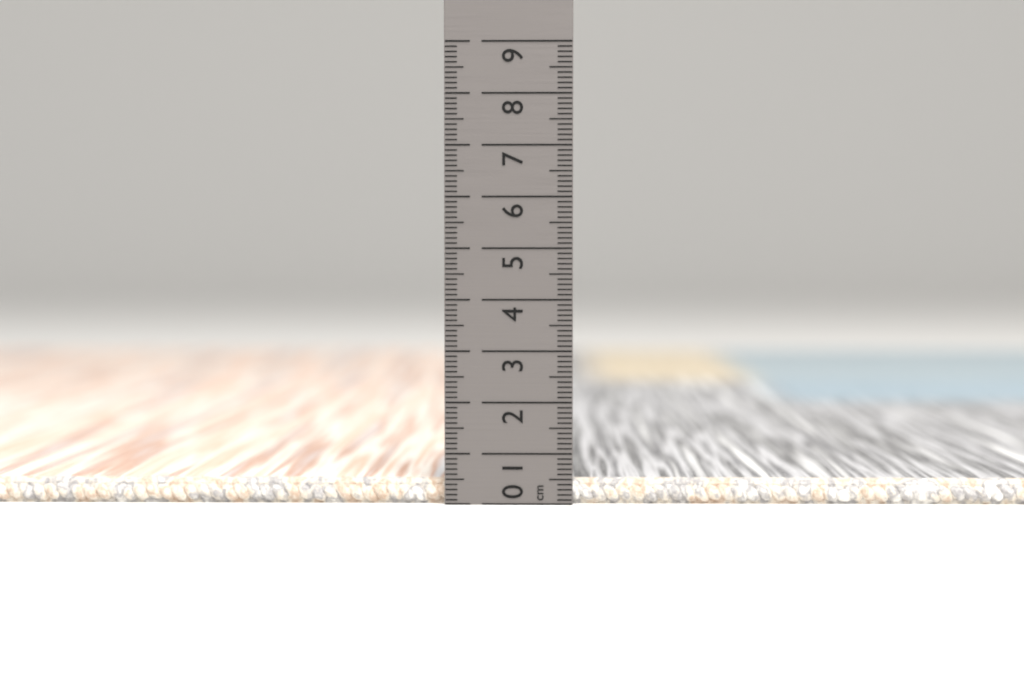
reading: 0.5 cm
